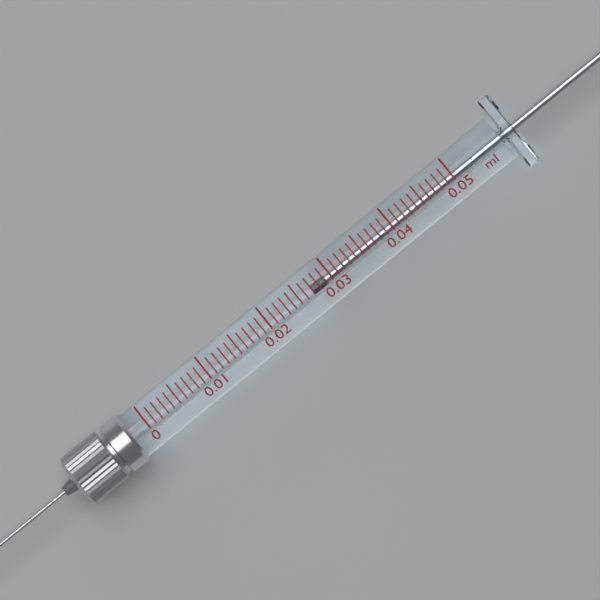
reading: 0.027 ml
